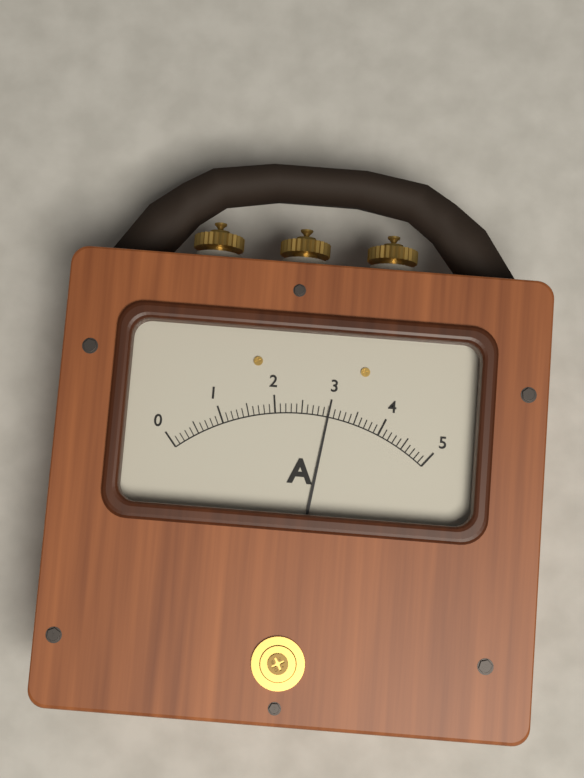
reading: 3.0 A
